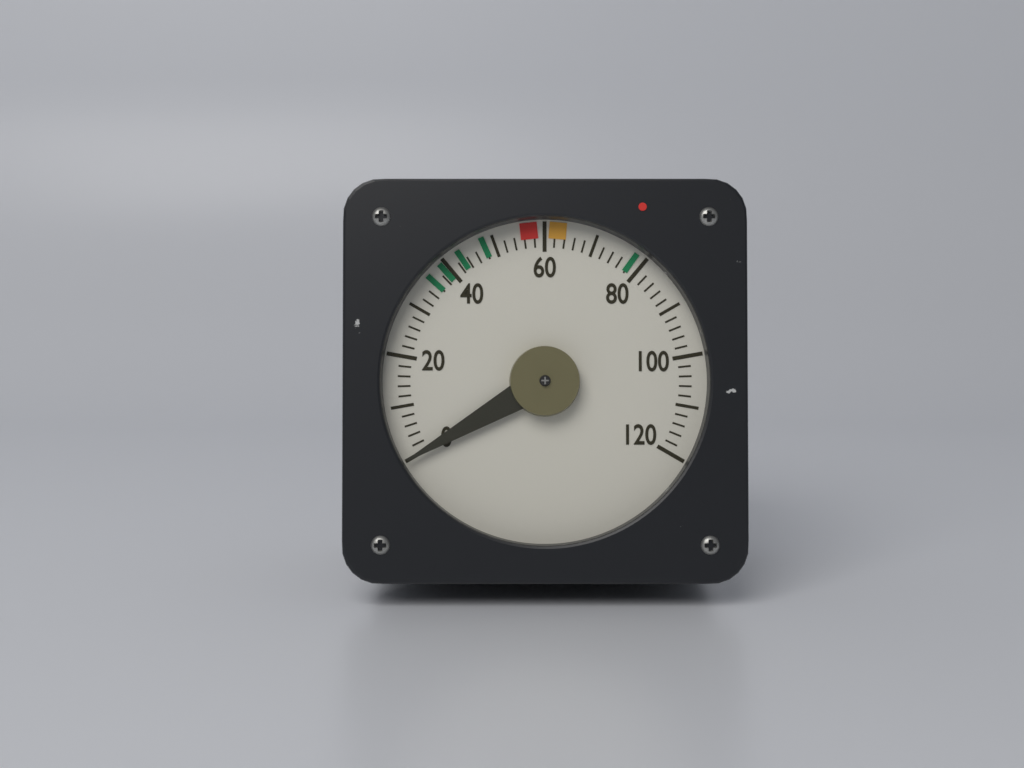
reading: 0 (no unit)
